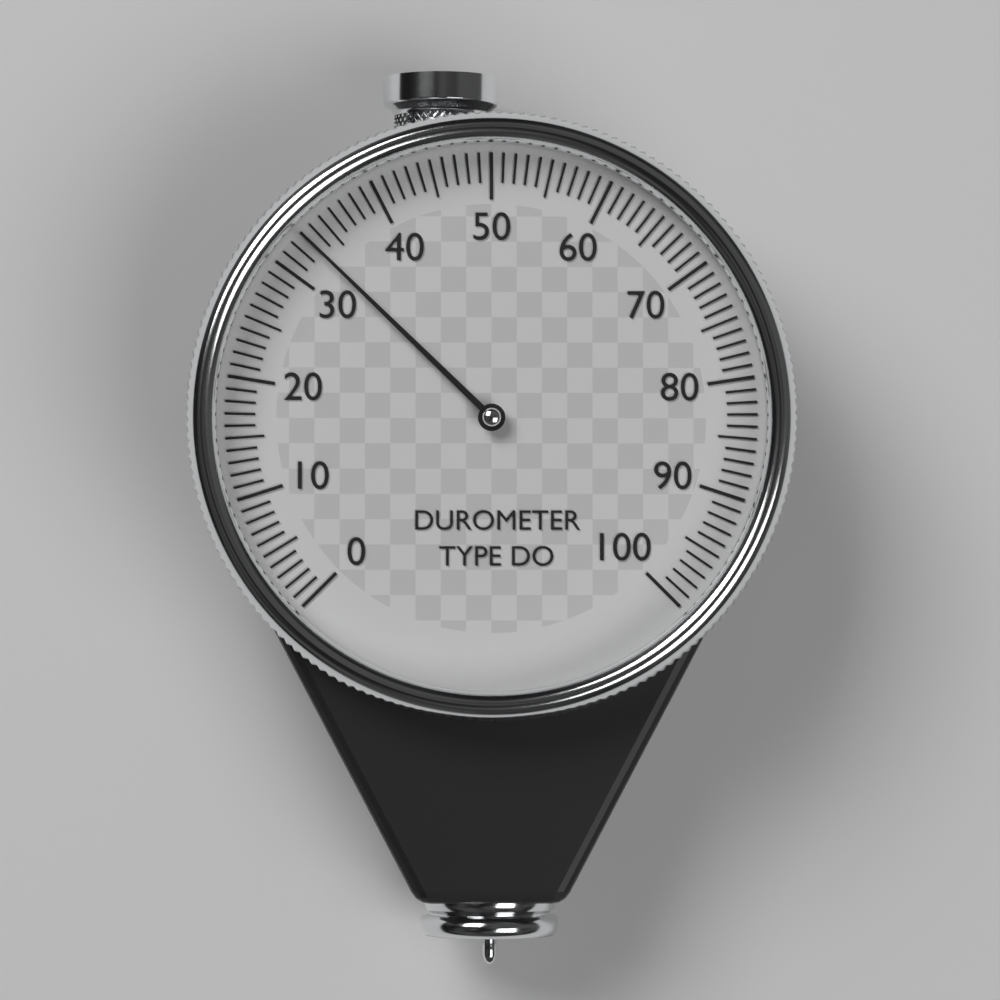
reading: 33 (no unit)
